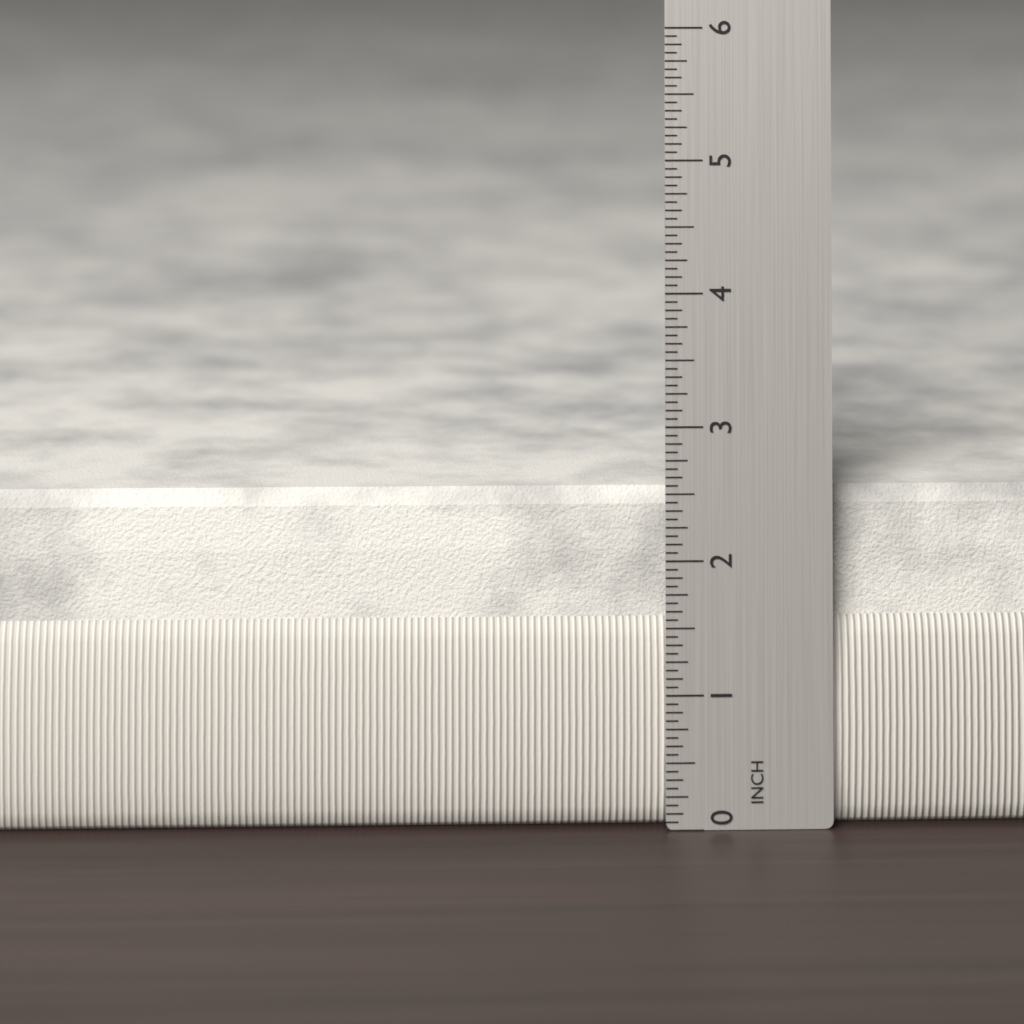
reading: 2.5000 in
